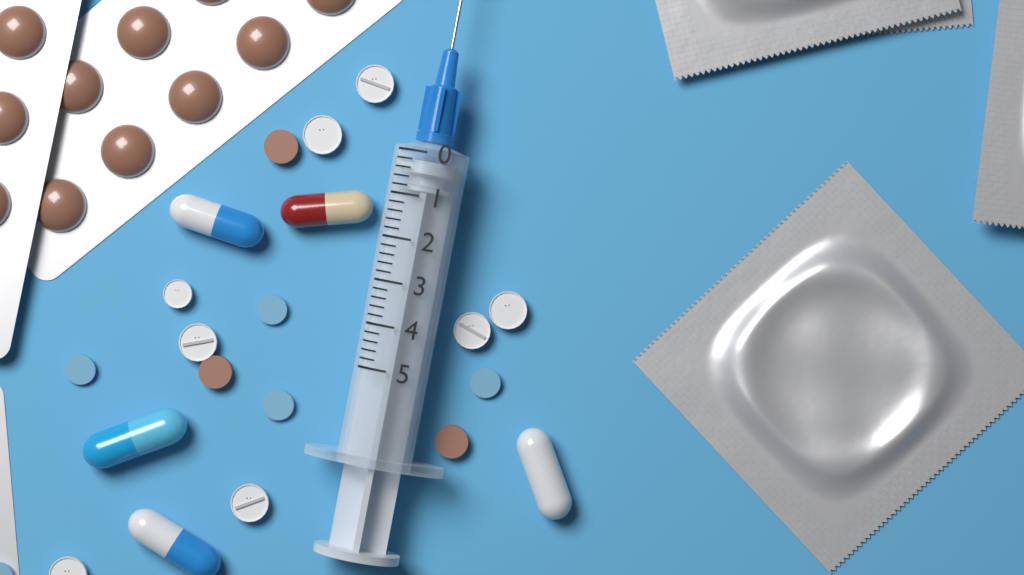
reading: 0.2 (no unit)
